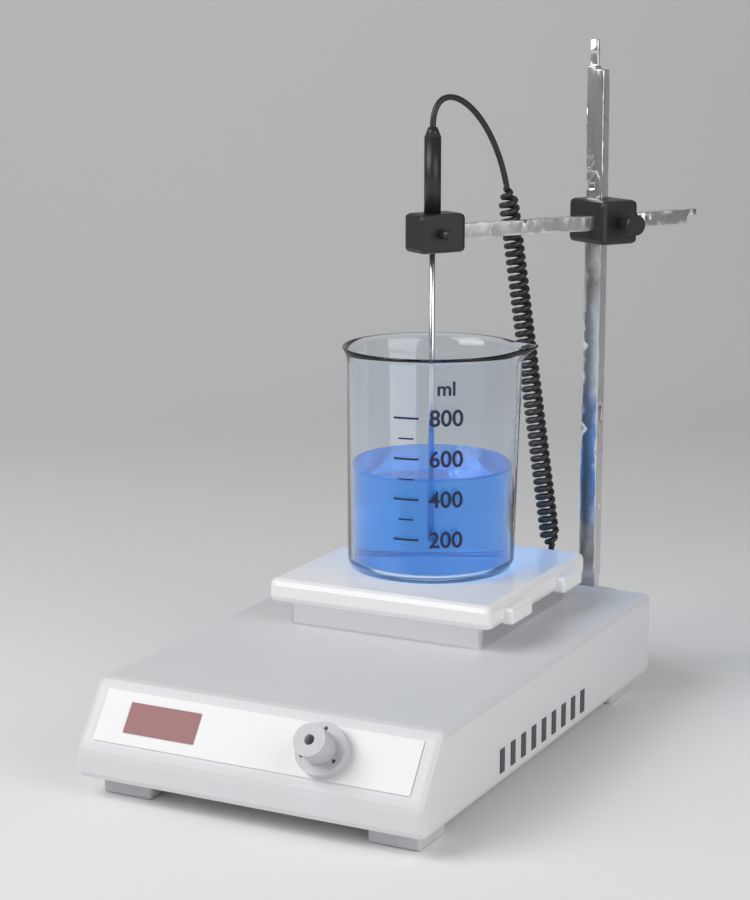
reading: 500 ml
